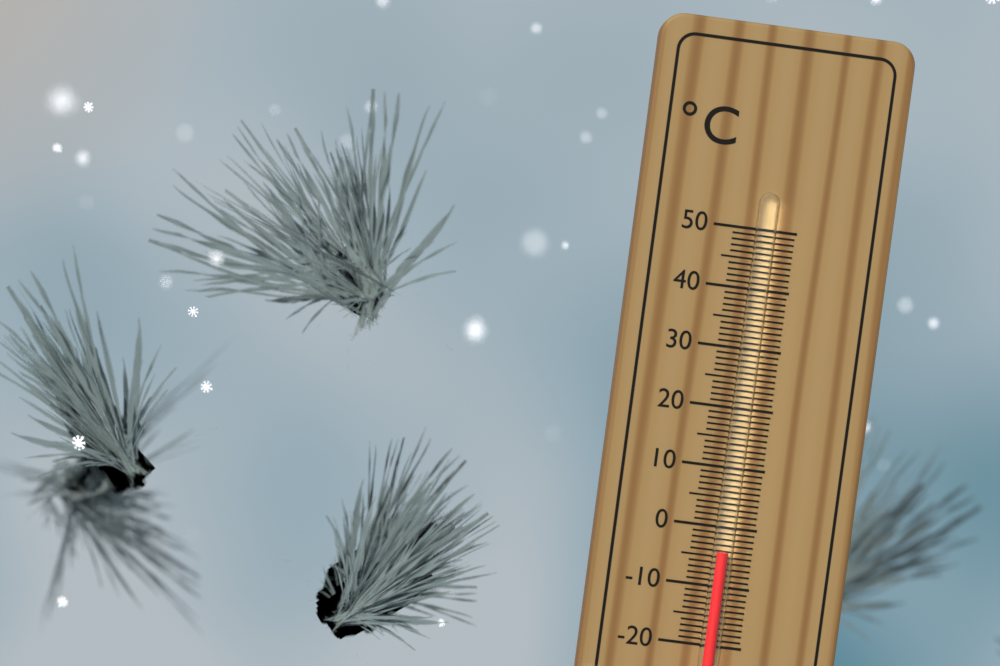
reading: -4 °C
